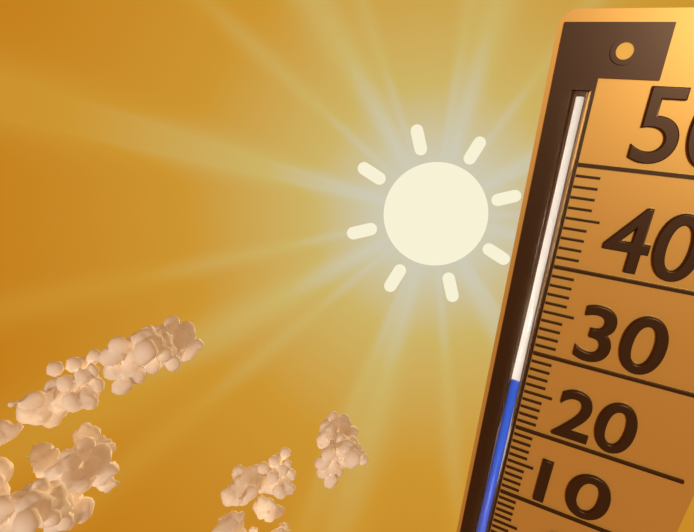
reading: 27 (no unit)
